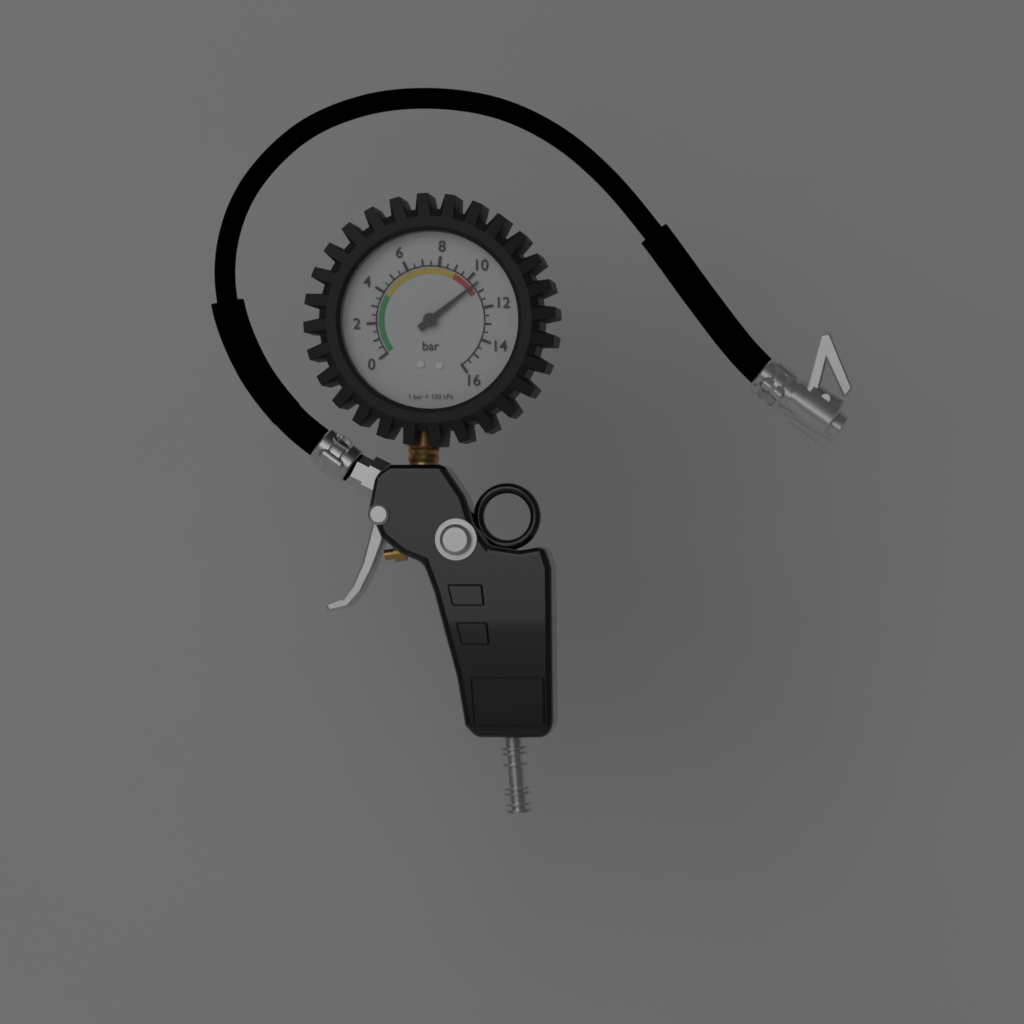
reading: 10.5 bar
